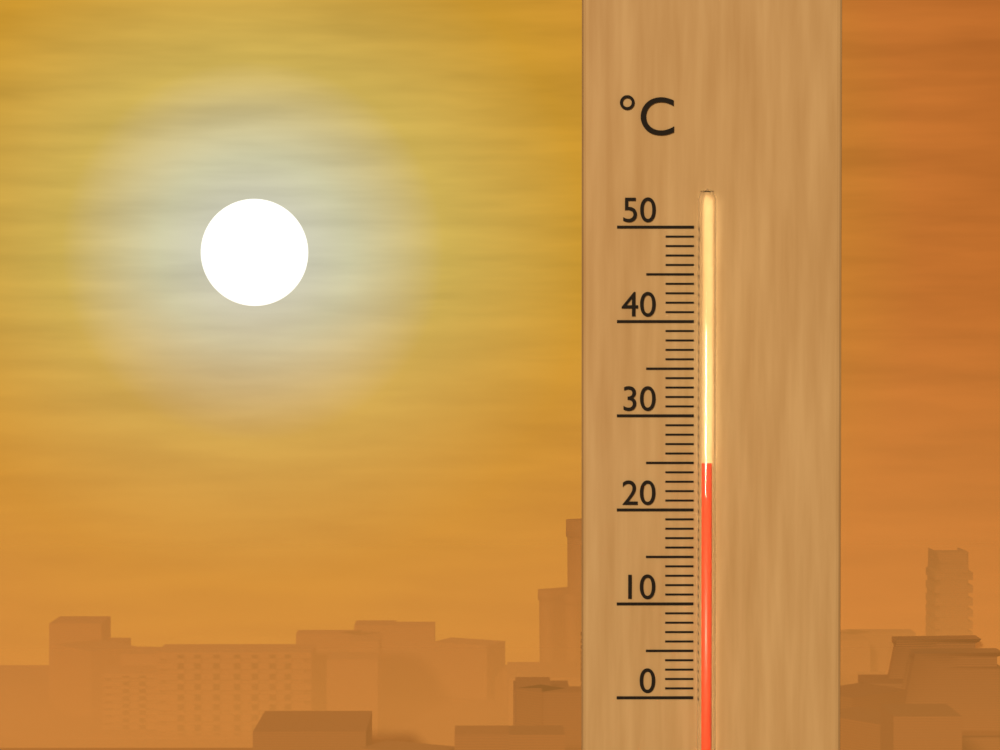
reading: 25 °C
